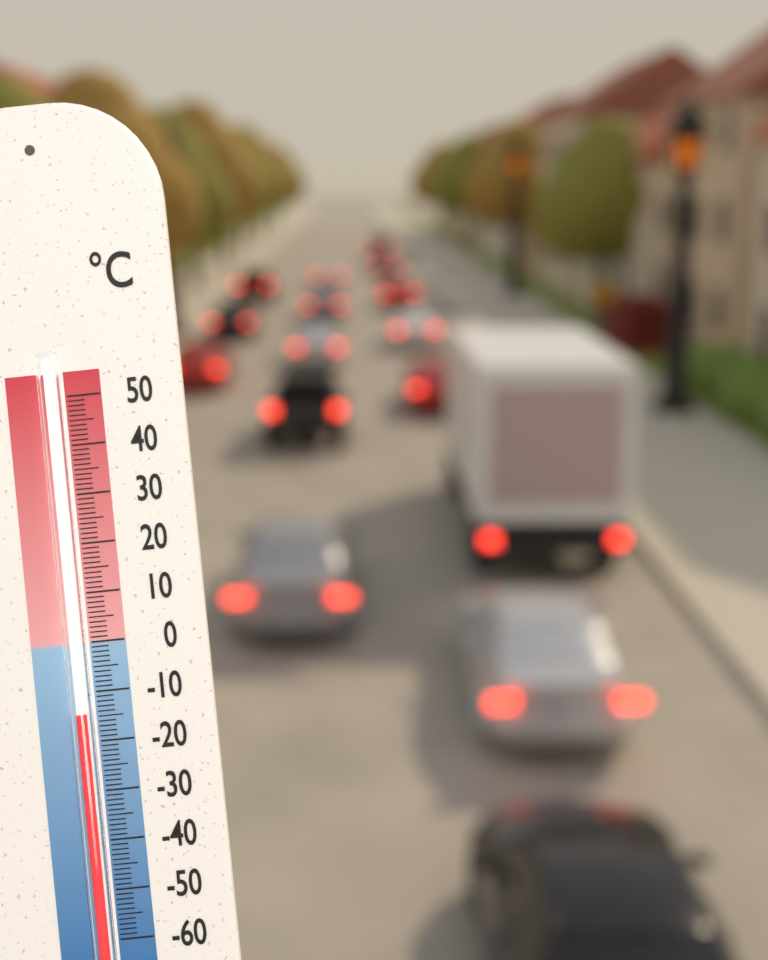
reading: -14 °C
